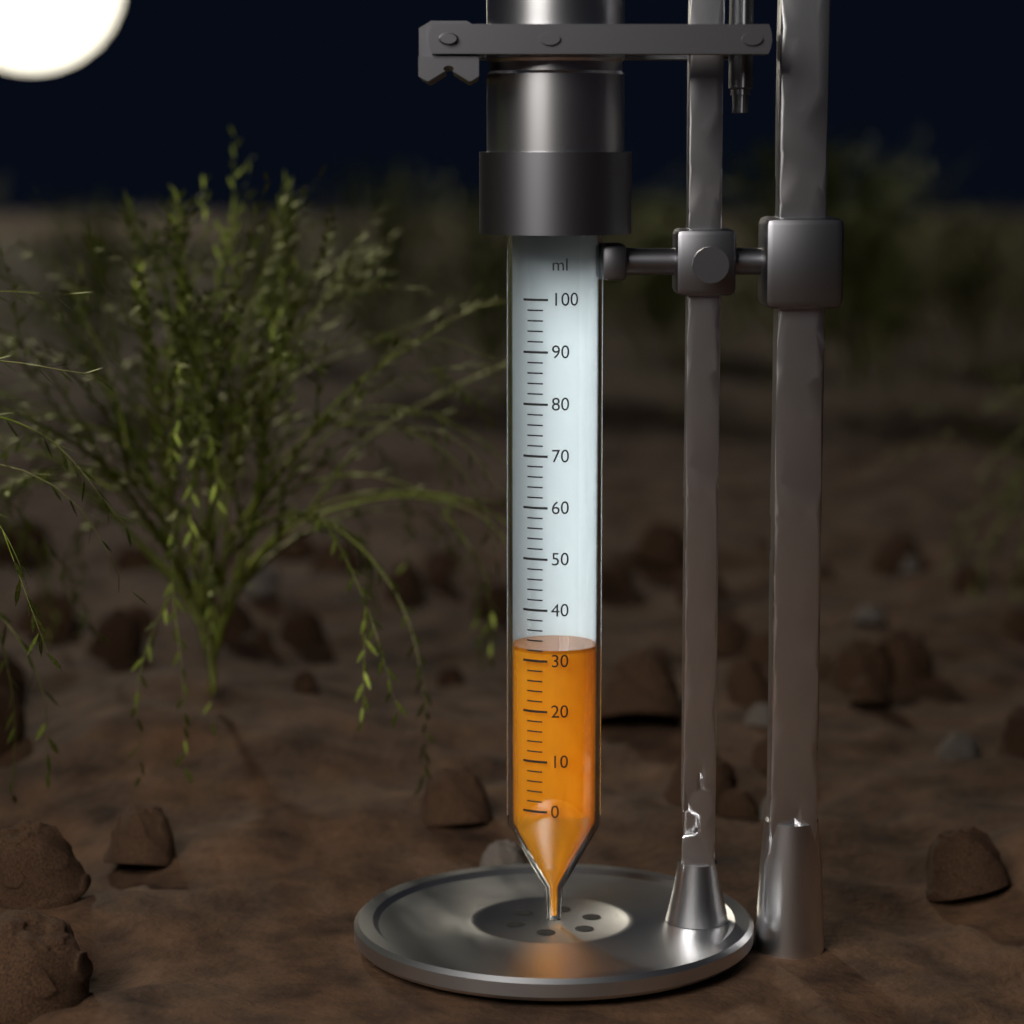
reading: 32 ml
